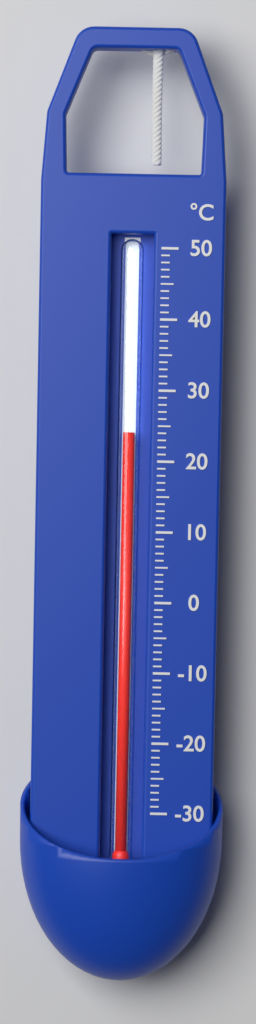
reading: 24 °C
